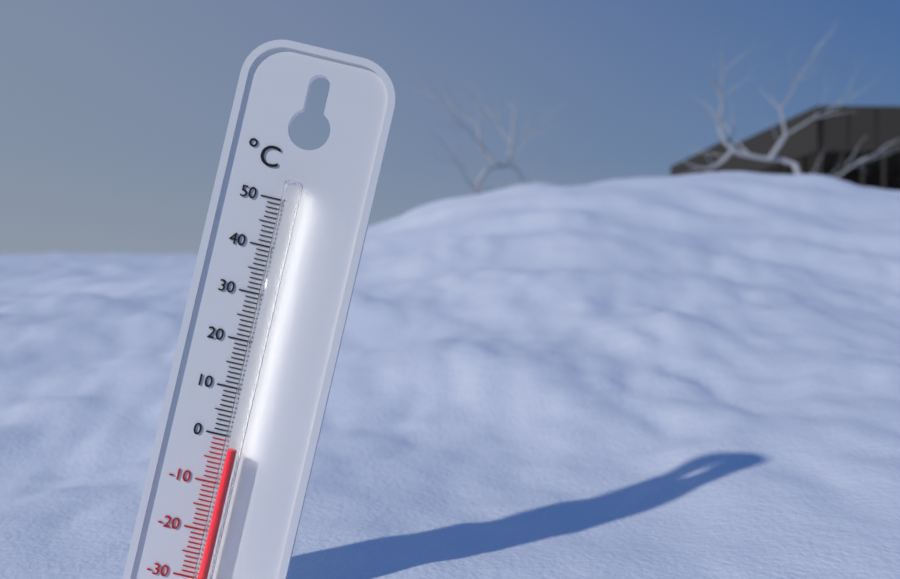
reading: -2 °C
